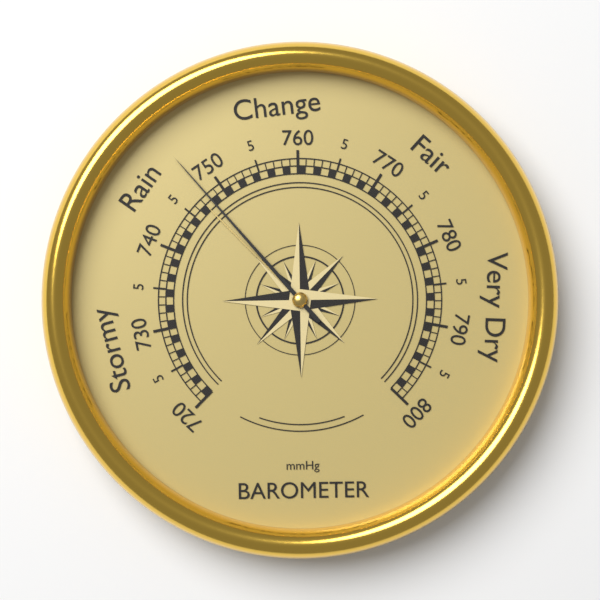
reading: 748 mmHg
